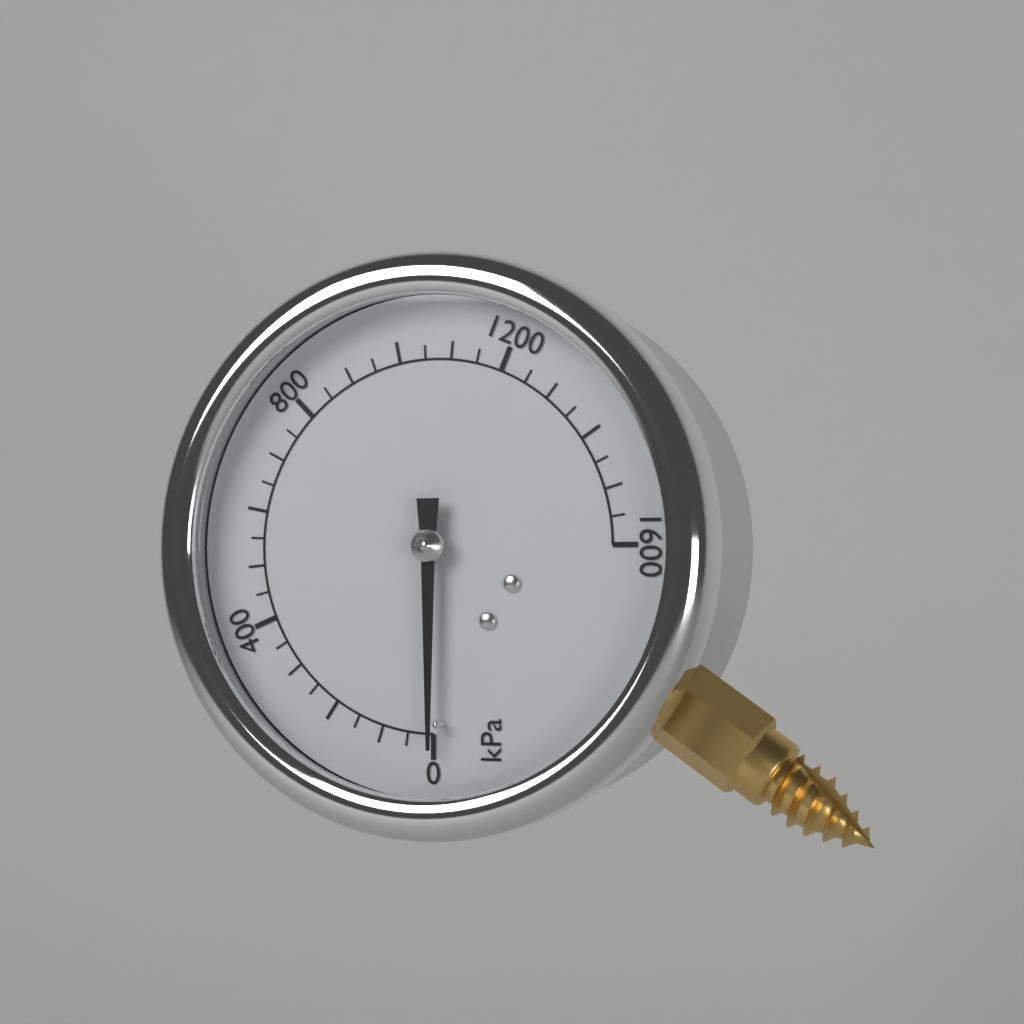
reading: 0 kPa
